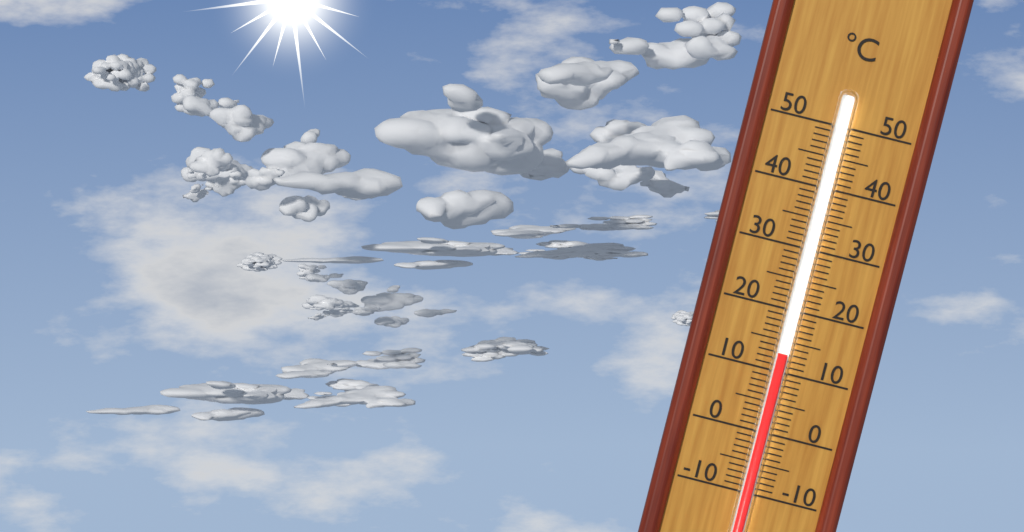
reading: 13 °C
